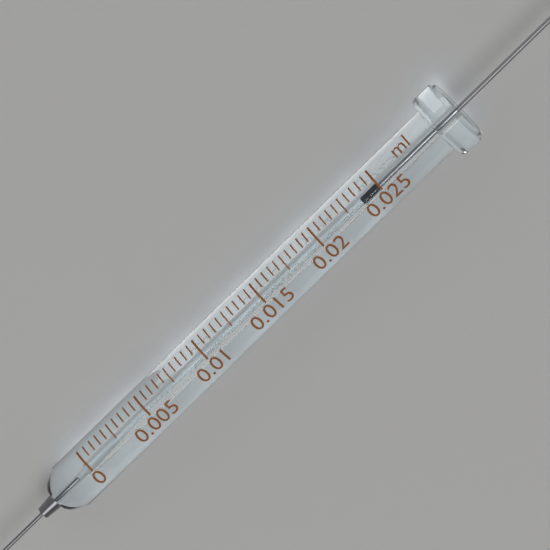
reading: 0.0235 ml
